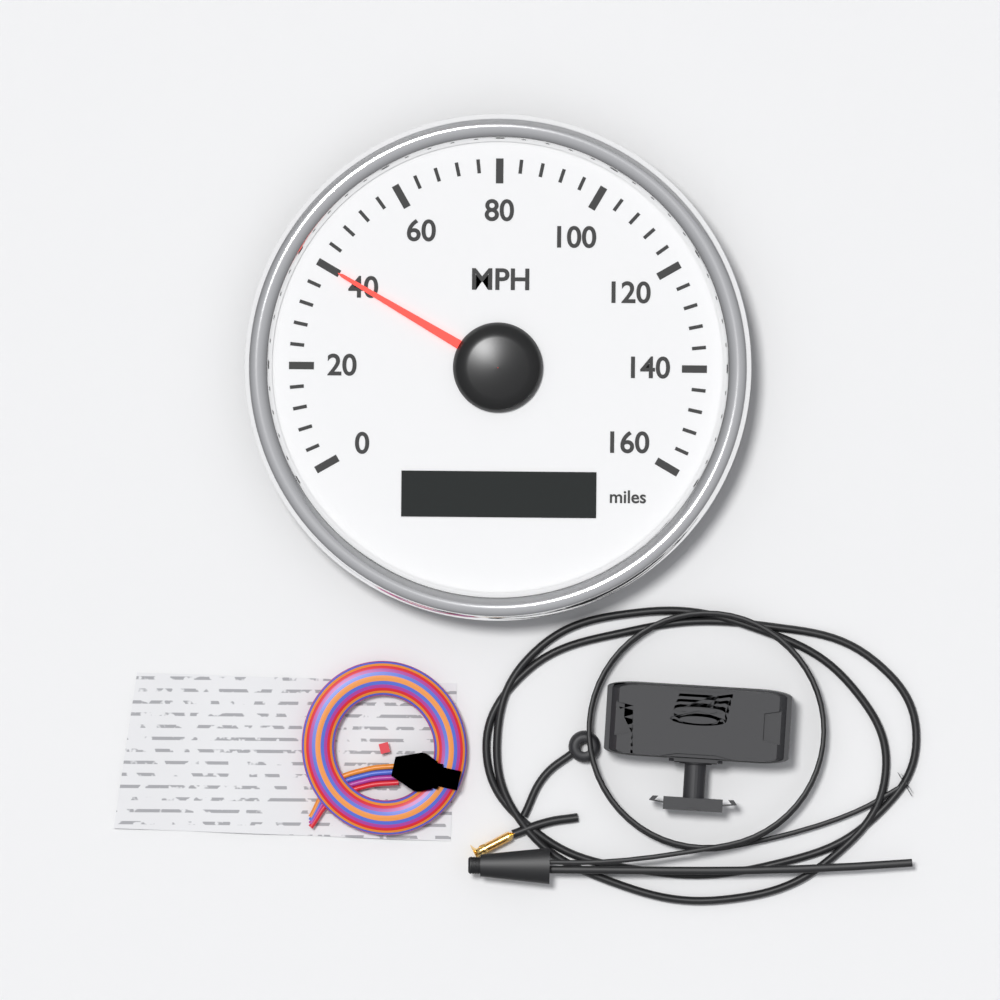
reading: 40 MPH
